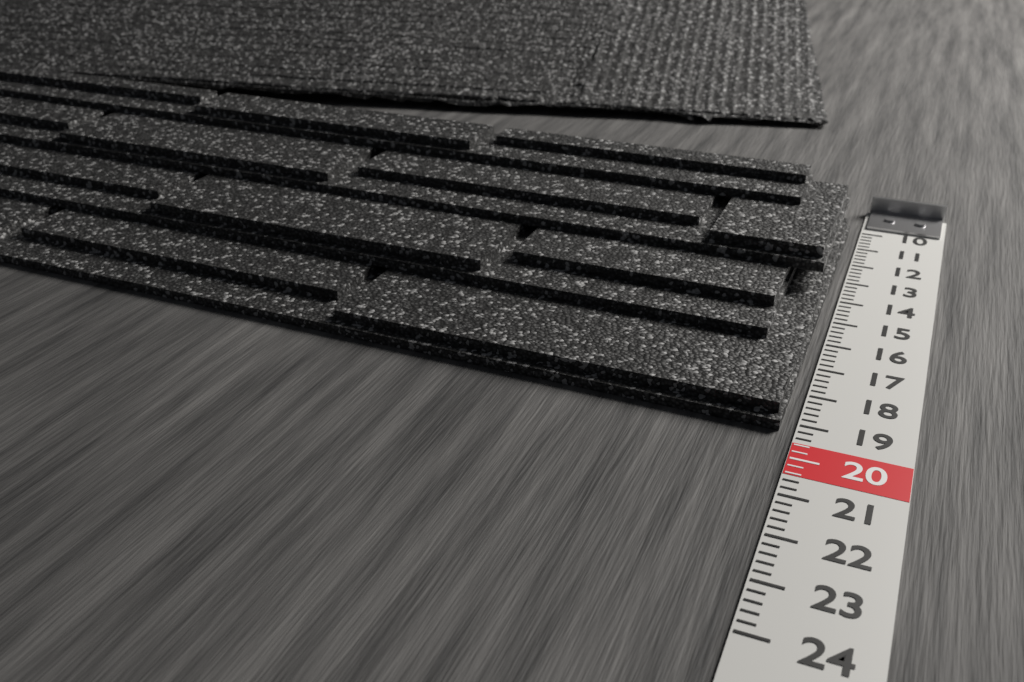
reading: 19.2 (no unit)
